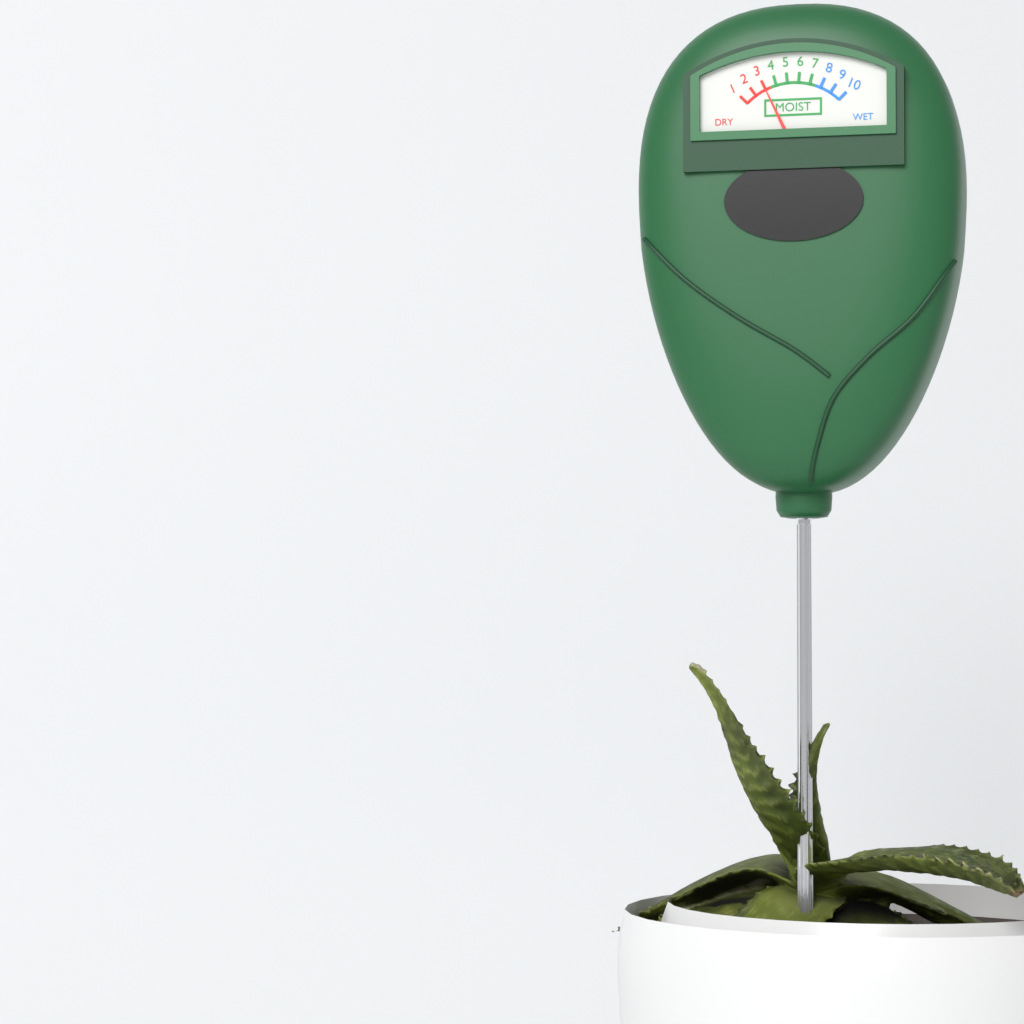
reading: 3 (no unit)
